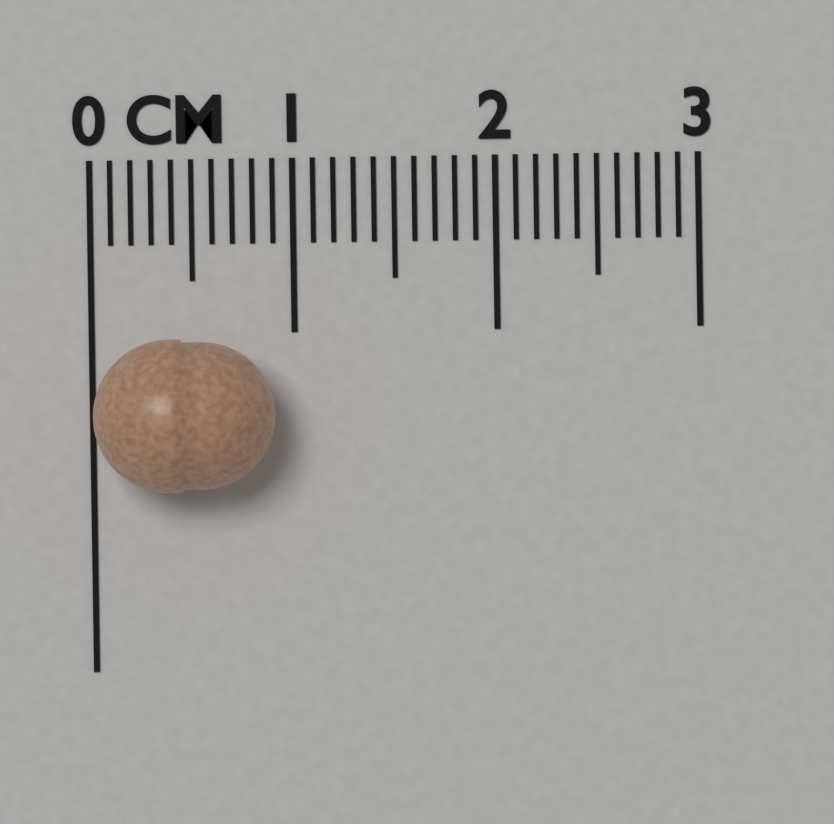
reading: 0.9 cm
